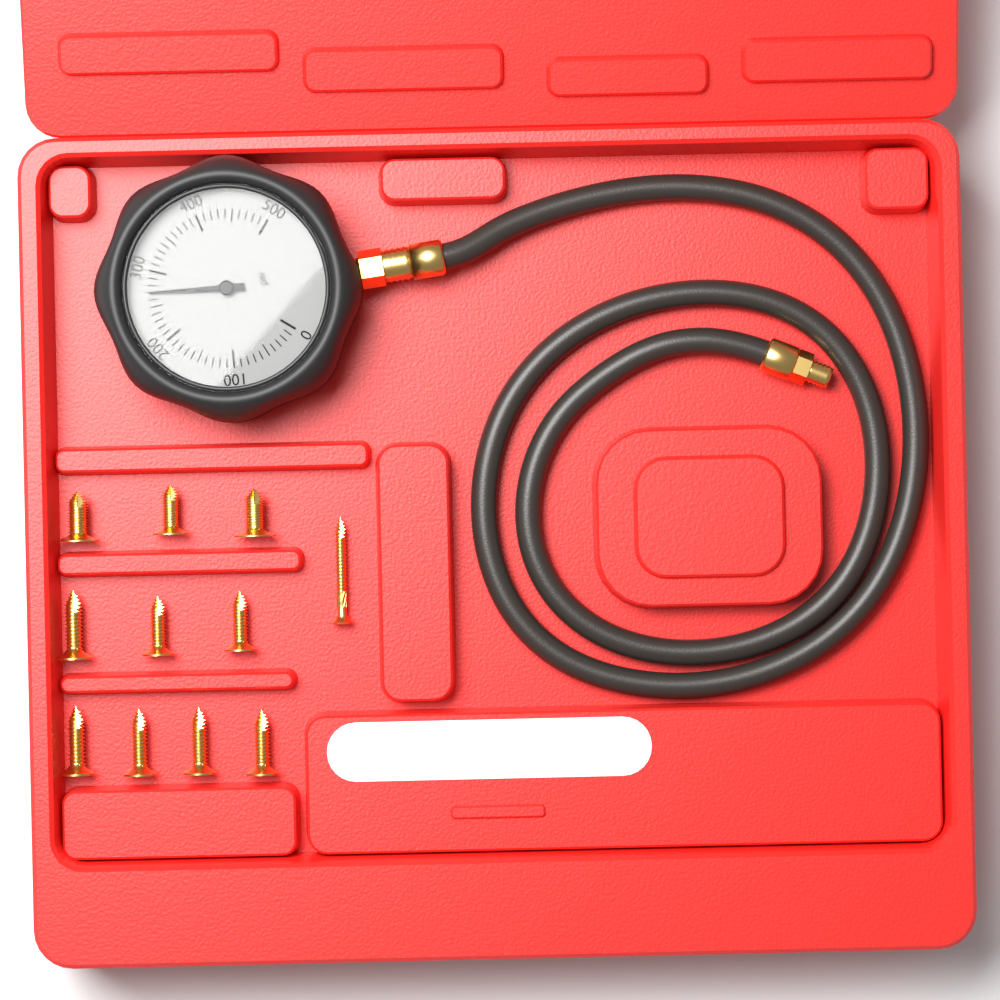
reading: 270 psi
